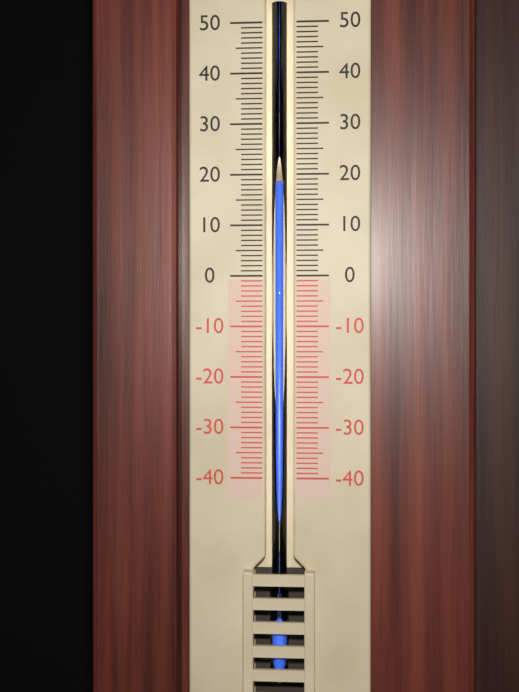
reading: 18 (no unit)
